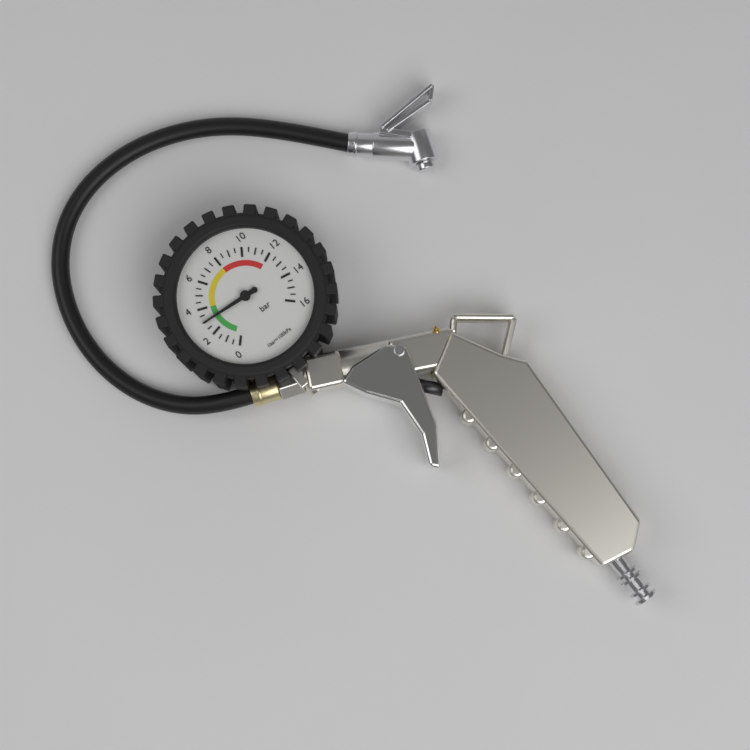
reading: 3.0 bar
